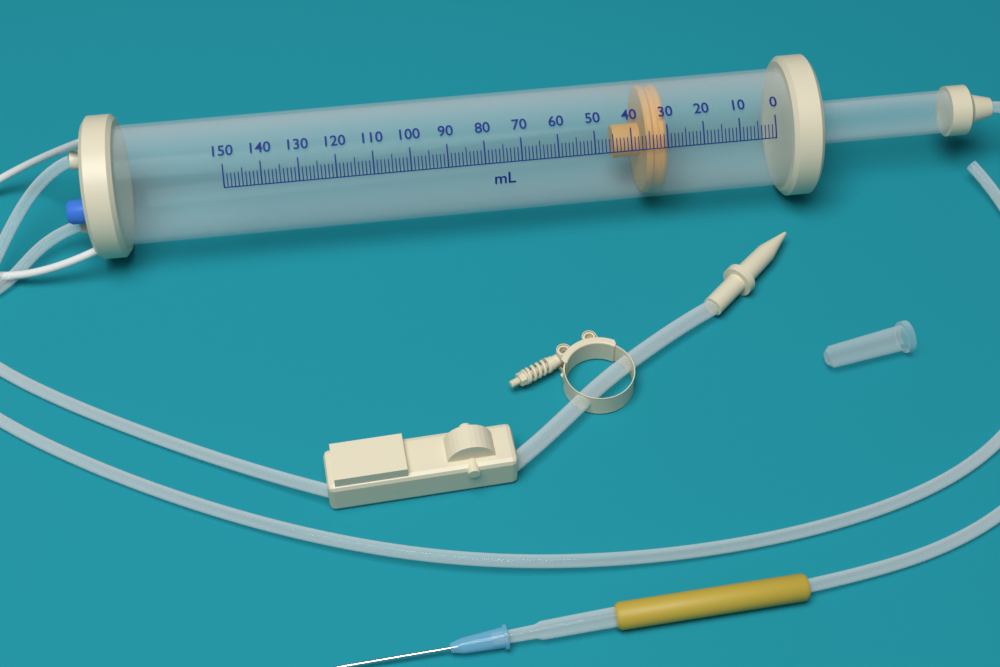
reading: 30 ml
